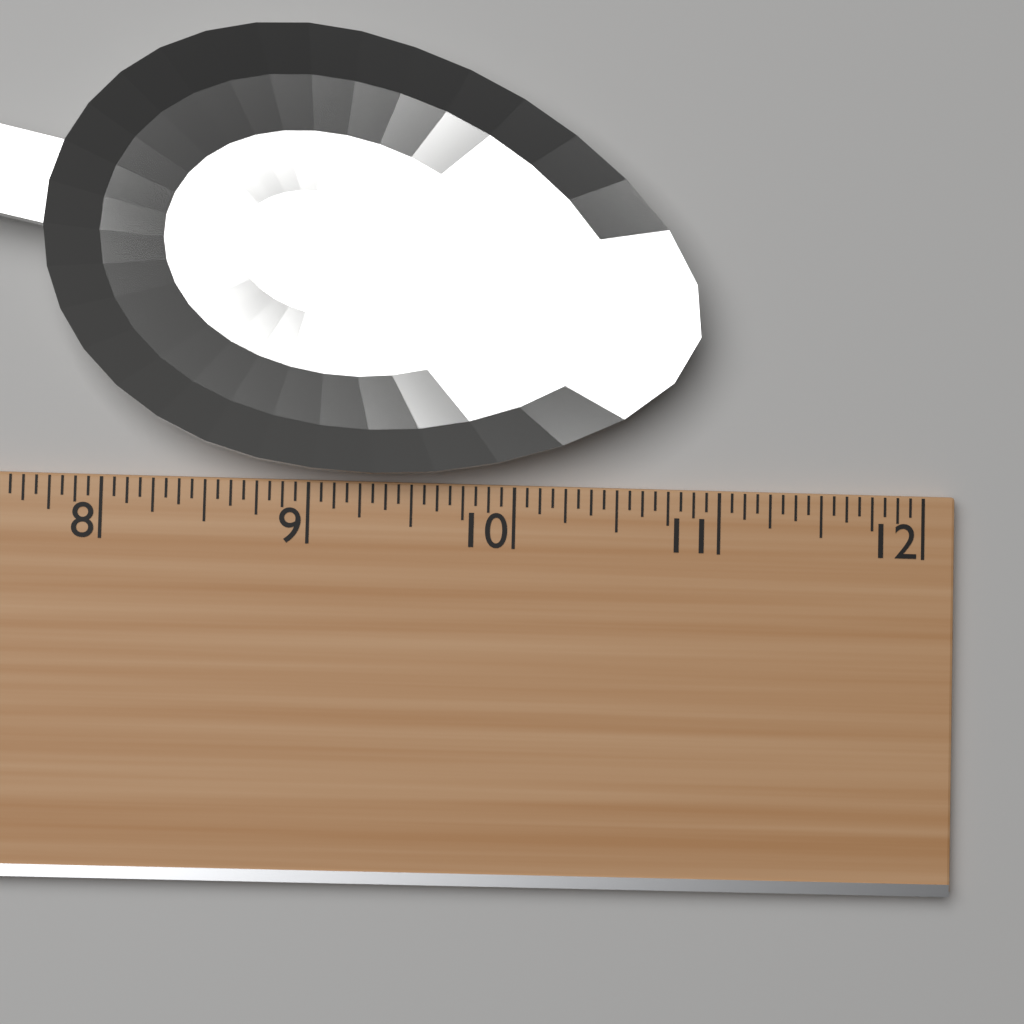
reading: 10.8750 (no unit)
